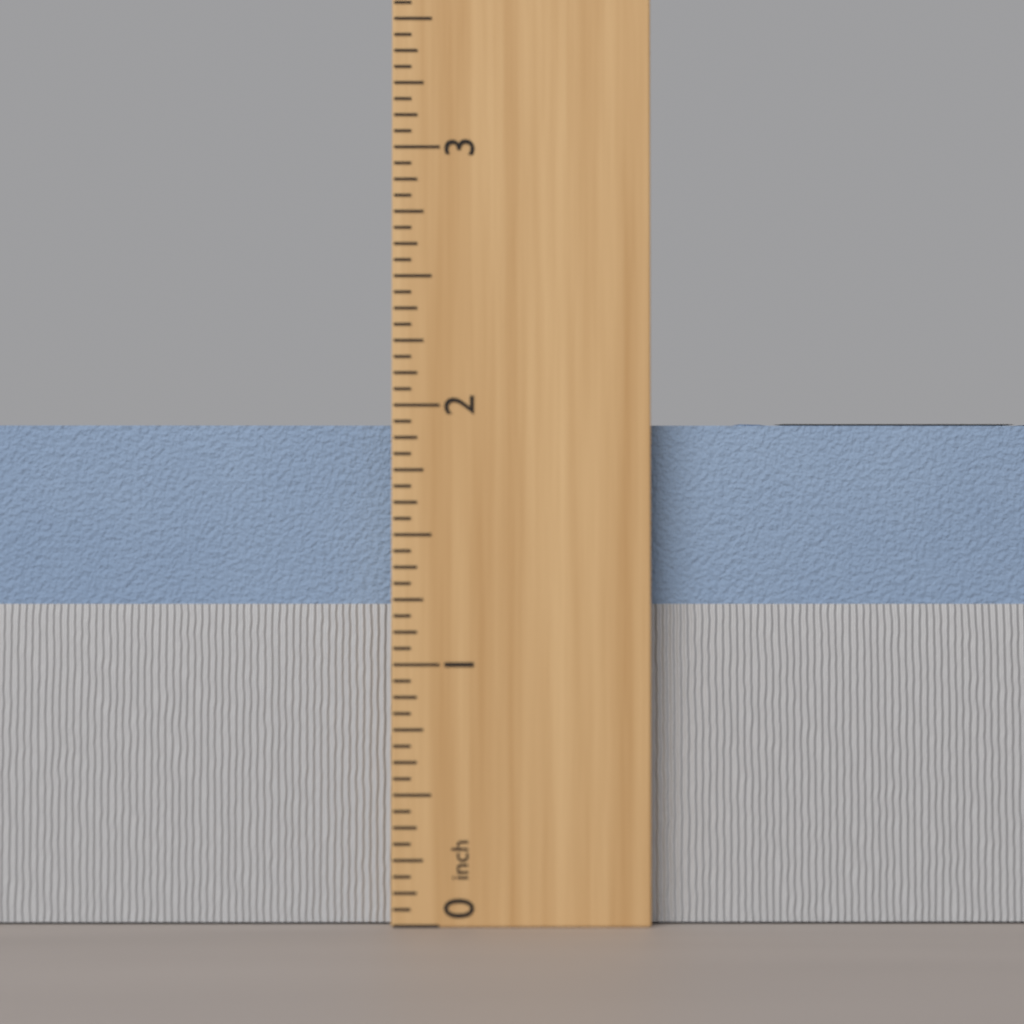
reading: 1.9375 inch
